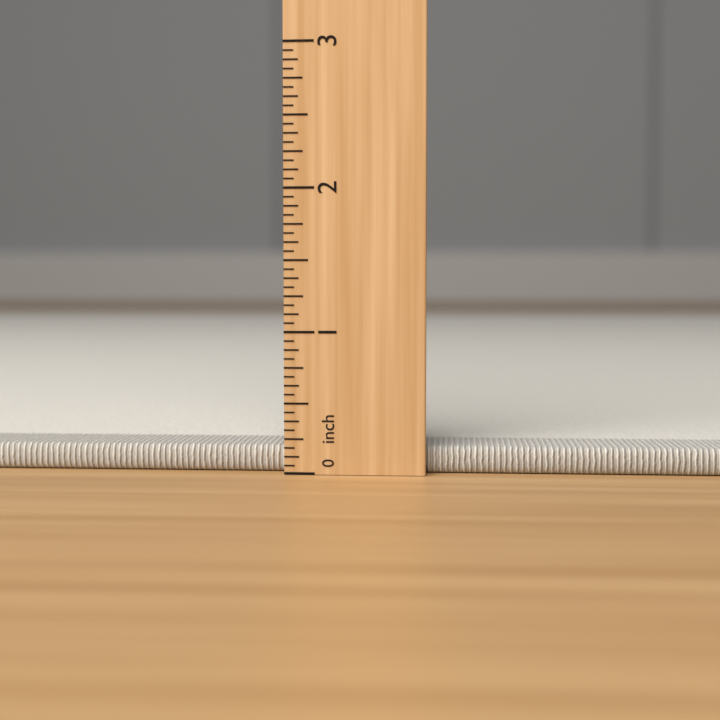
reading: 0.1875 inch
